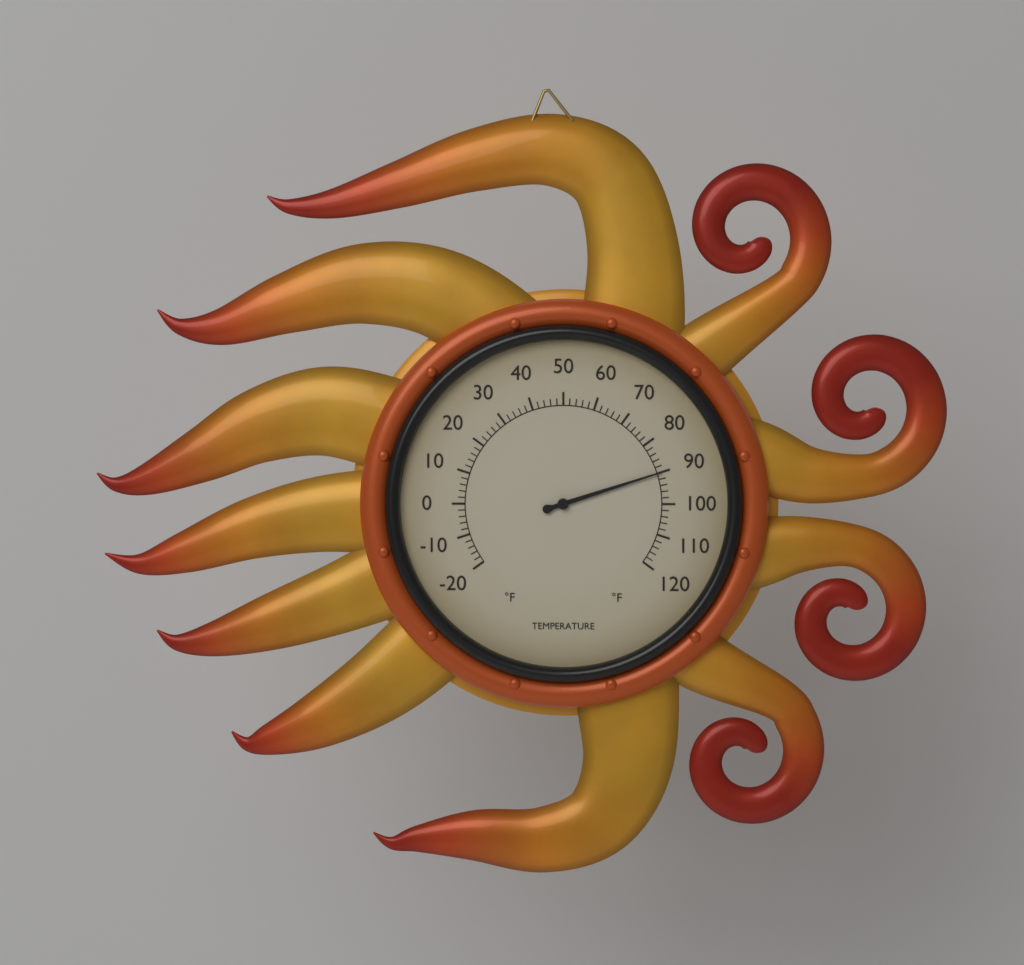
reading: 90 °F
